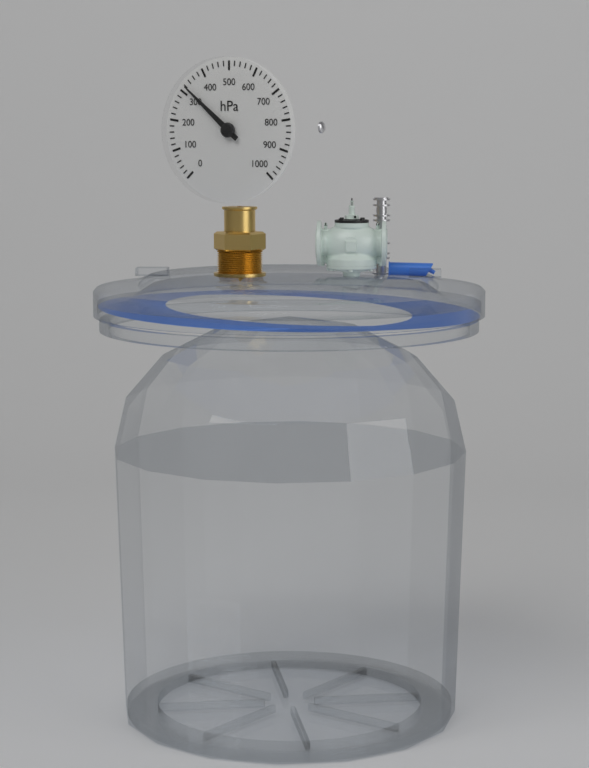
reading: 320 hPa
